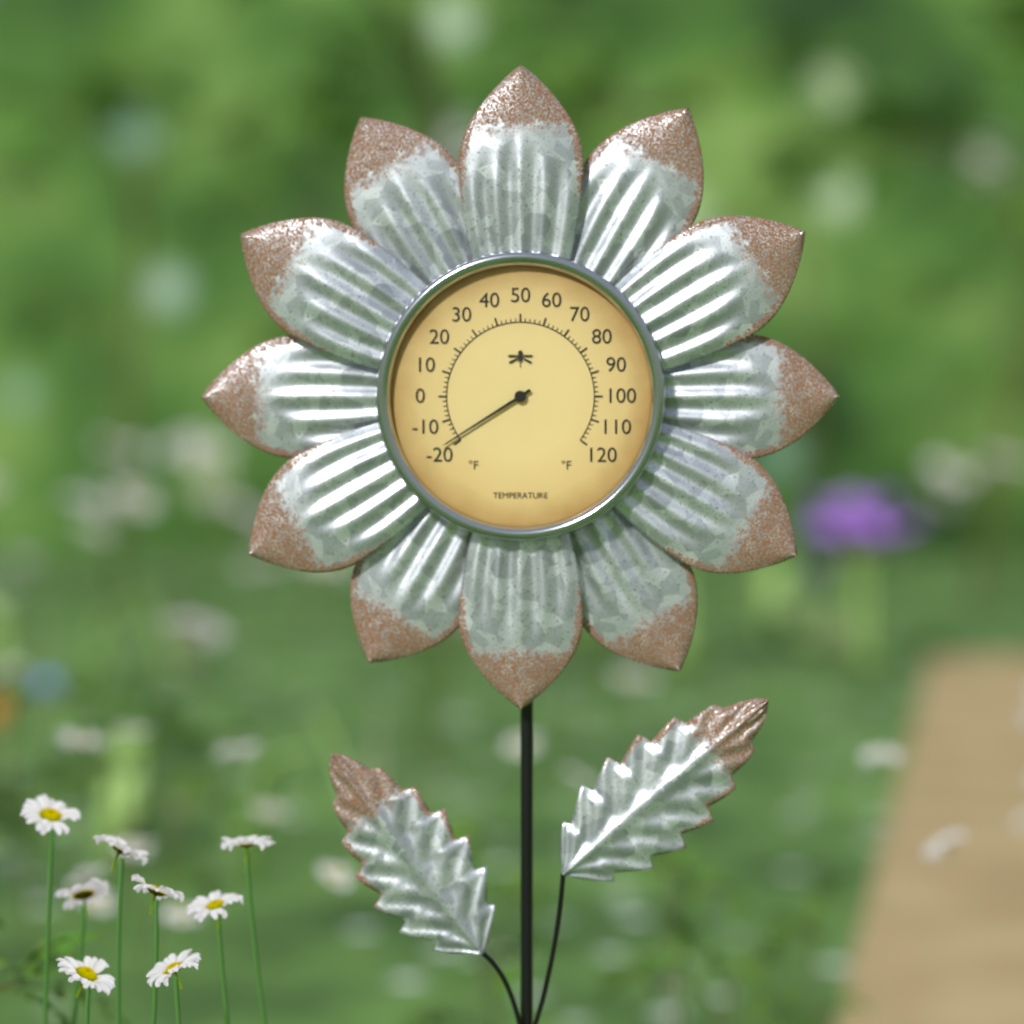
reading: -18 °F
